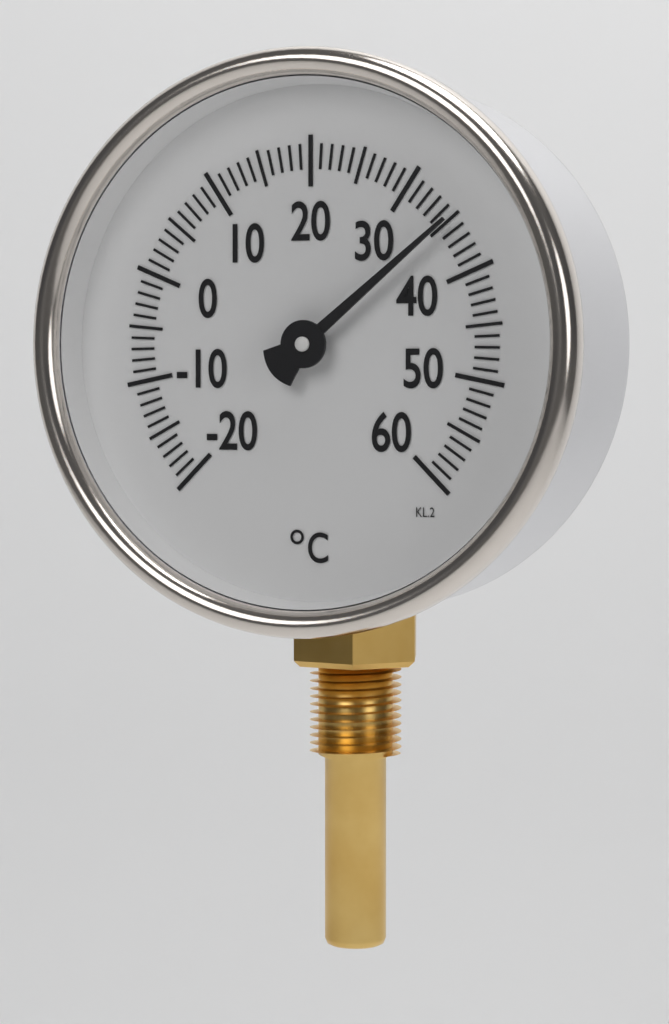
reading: 35 °C
